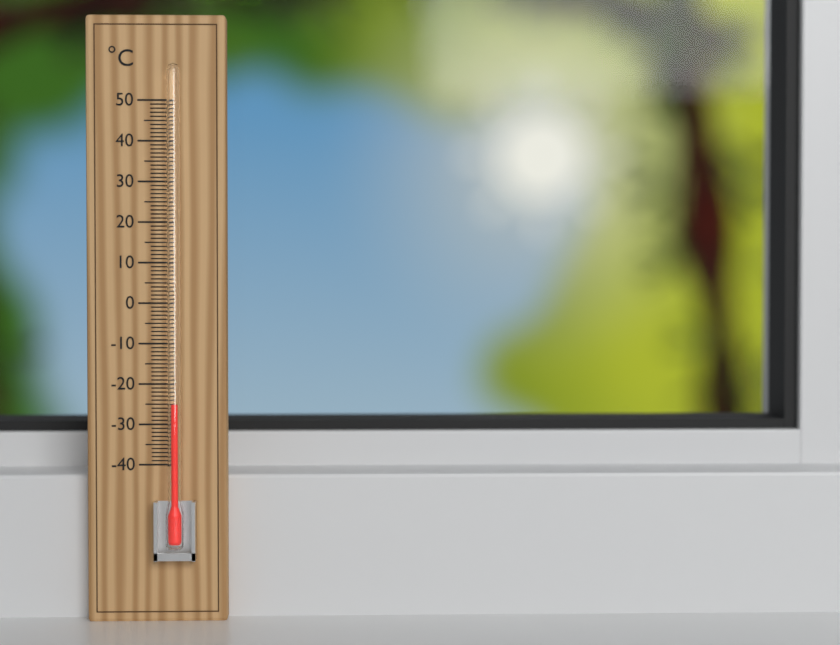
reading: -25 °C
